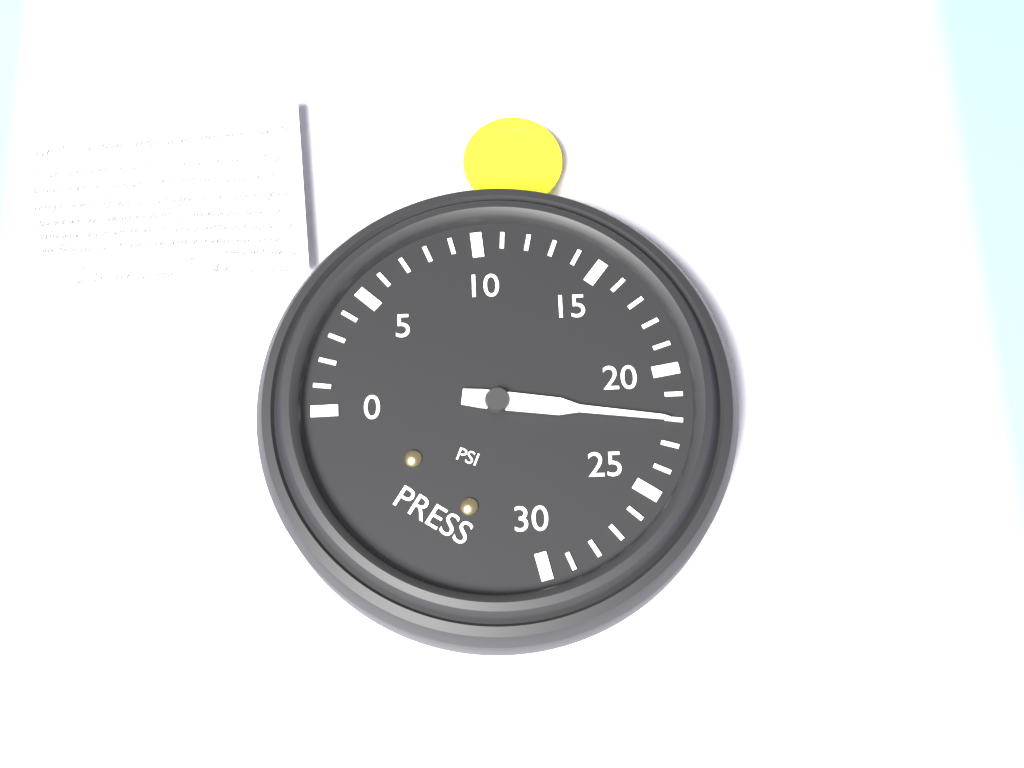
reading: 22 psi
